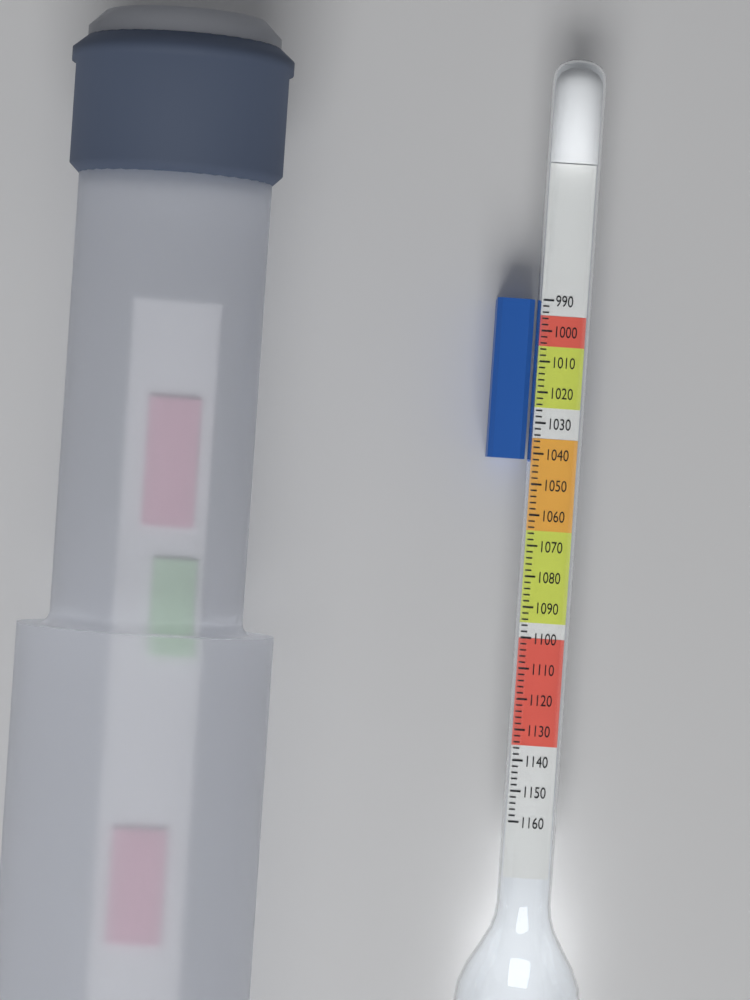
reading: 1042 (no unit)
